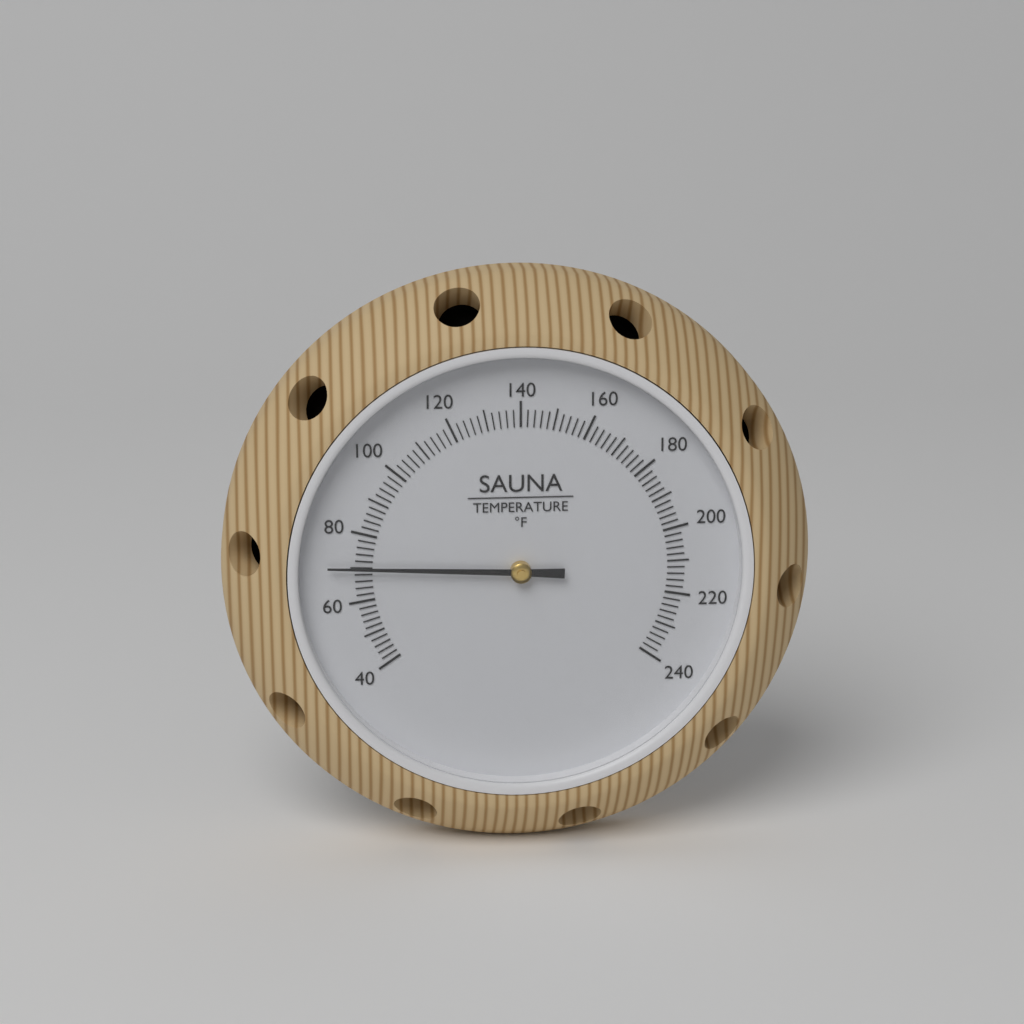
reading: 70 °F
